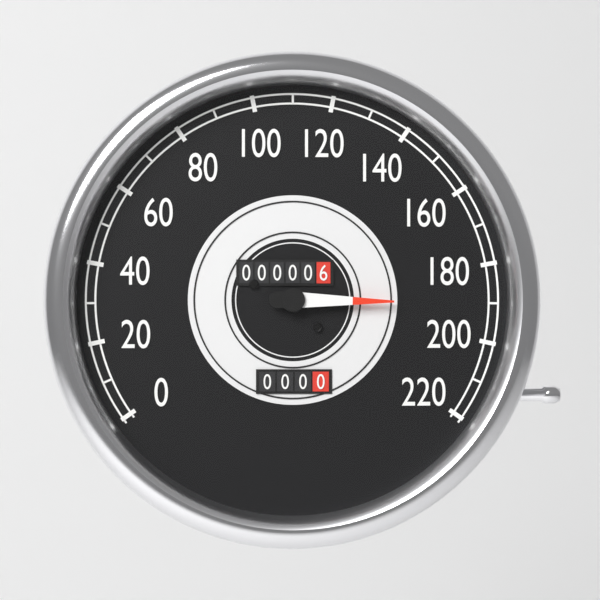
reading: 190 (no unit)
